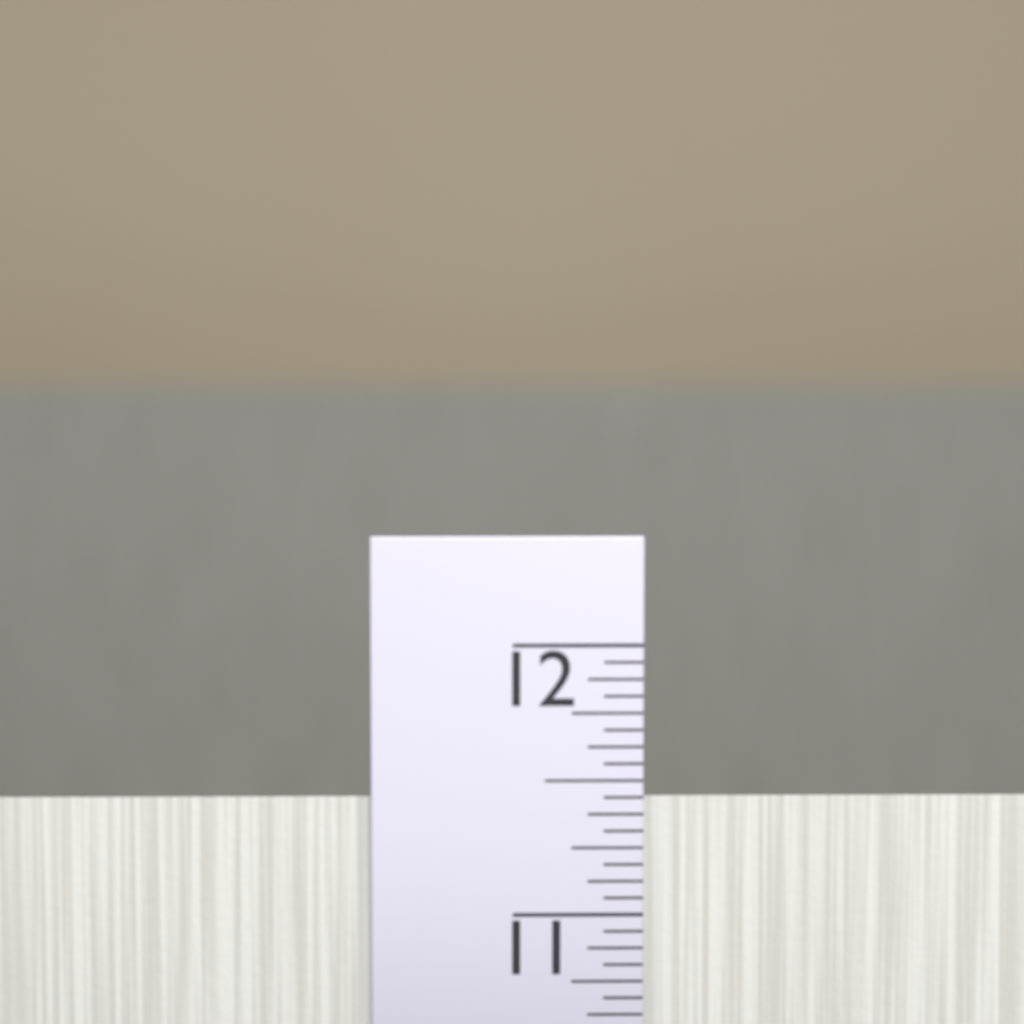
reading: 11.4375 in
